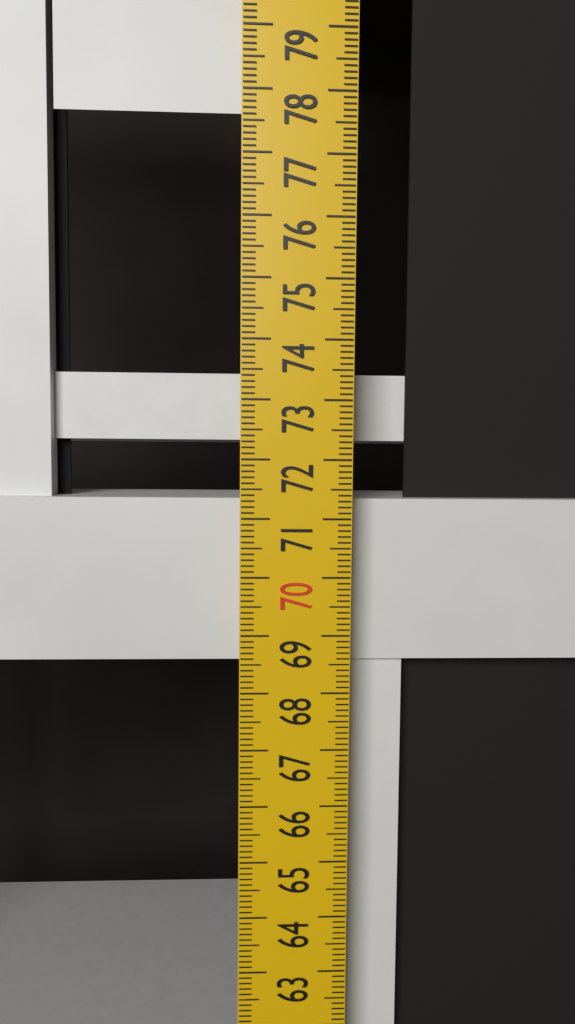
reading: 71.3 cm
